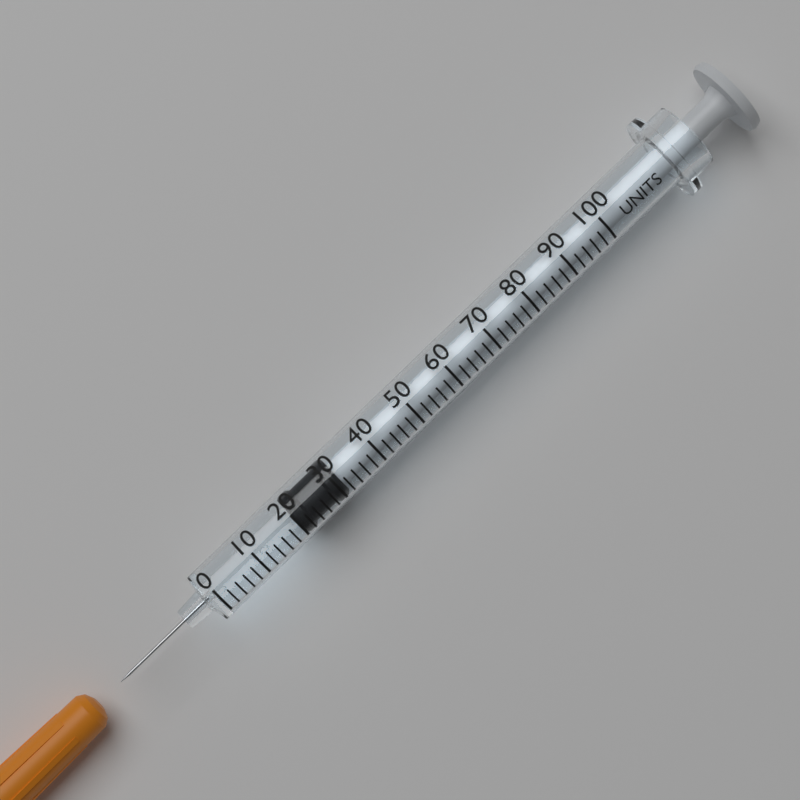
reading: 20 units
